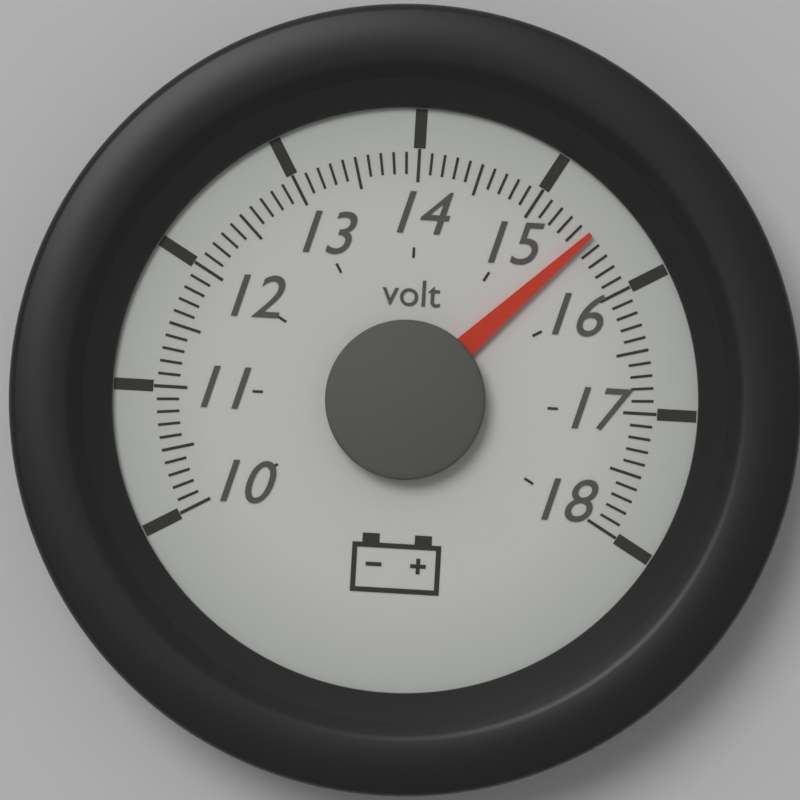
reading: 15.5 volt
